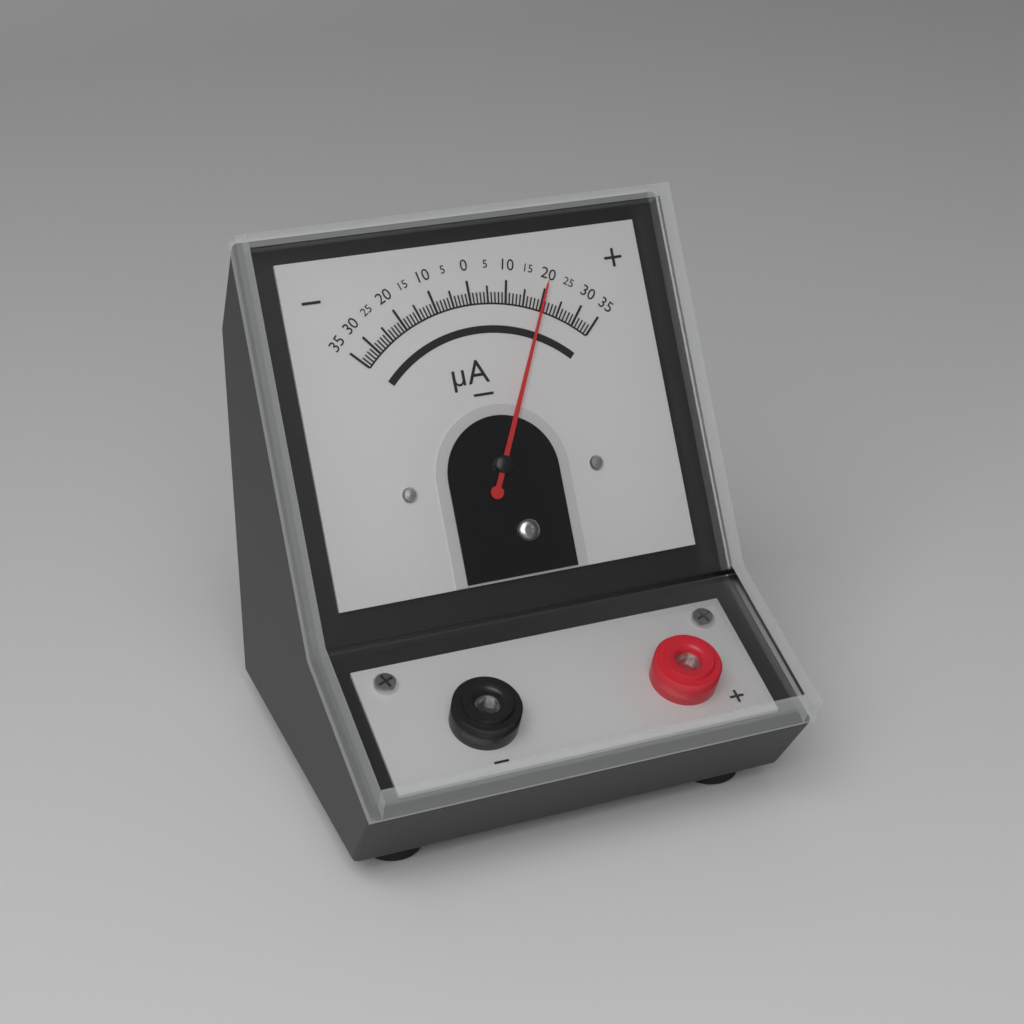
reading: 20 µA
